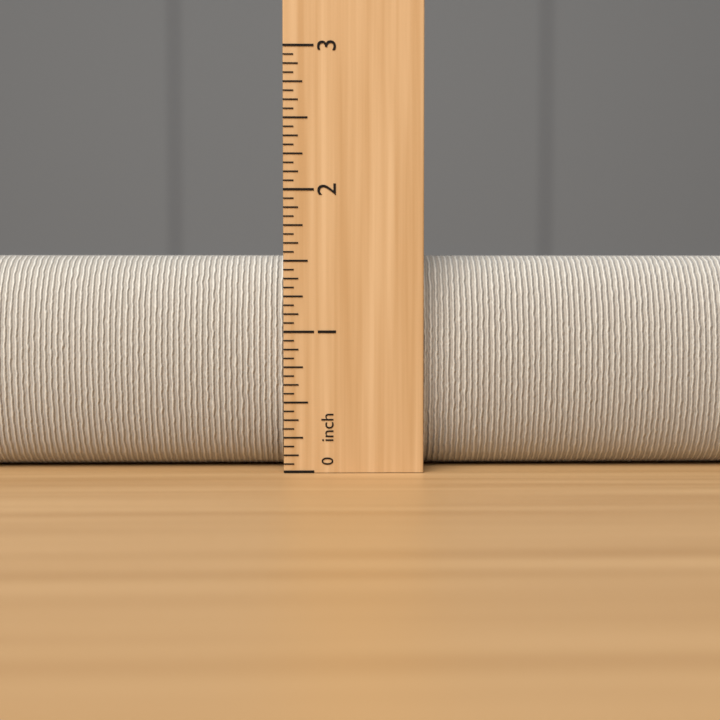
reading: 1.5625 inch
